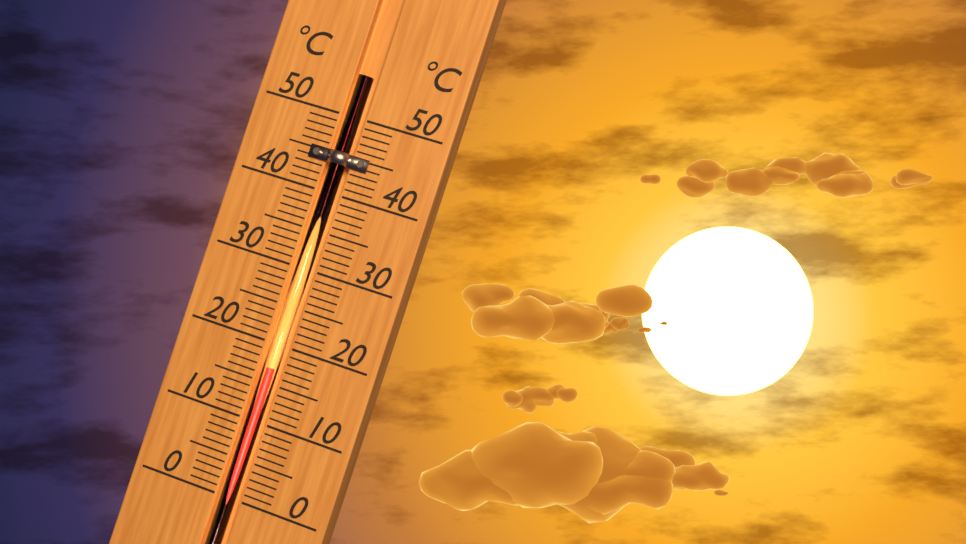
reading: 17 °C
